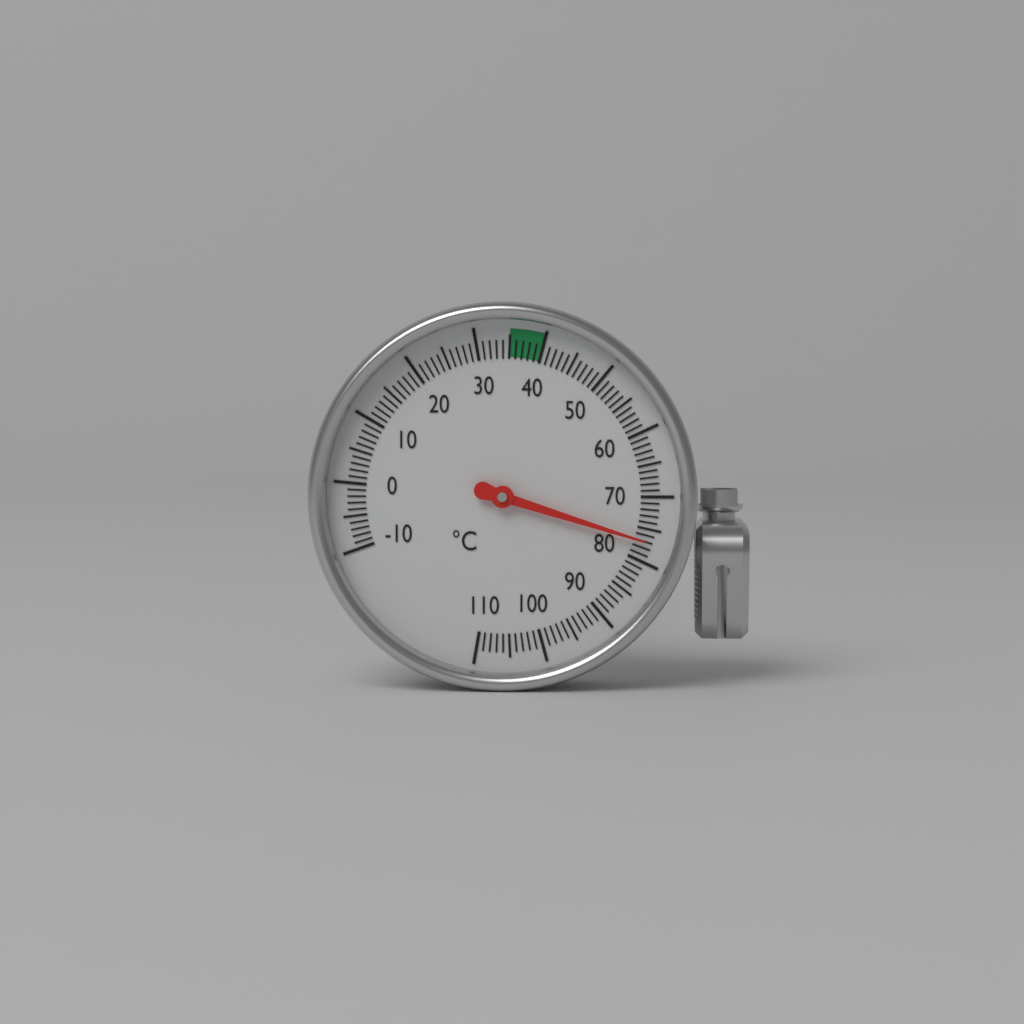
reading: 77 °C
